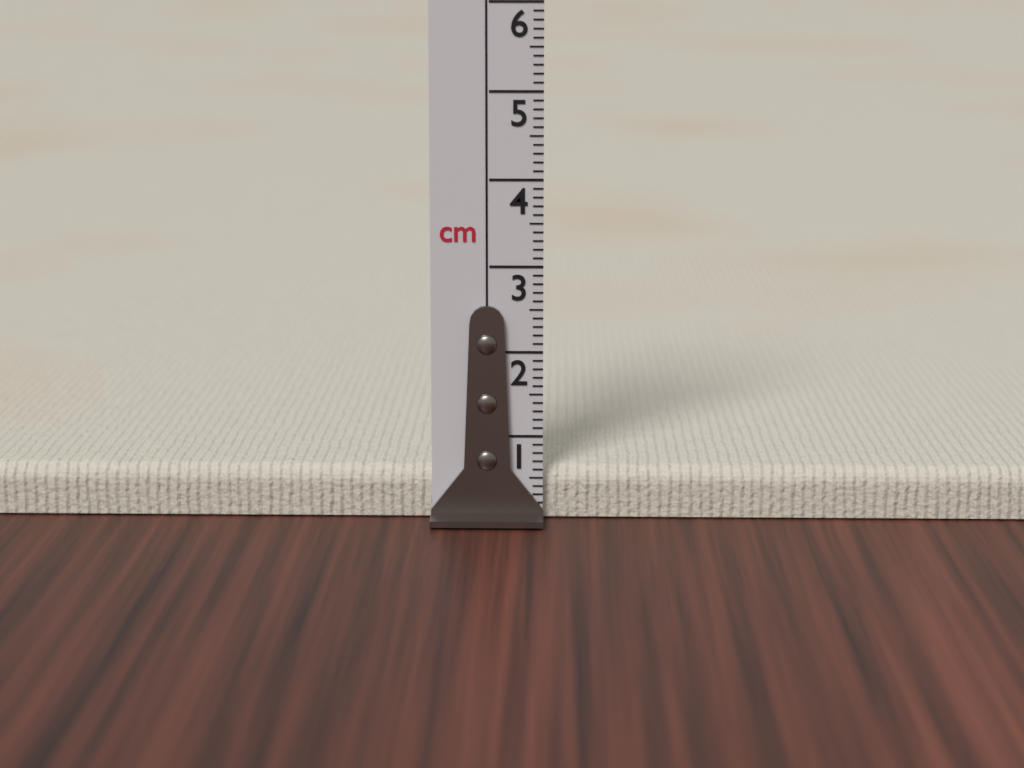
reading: 0.6 cm
